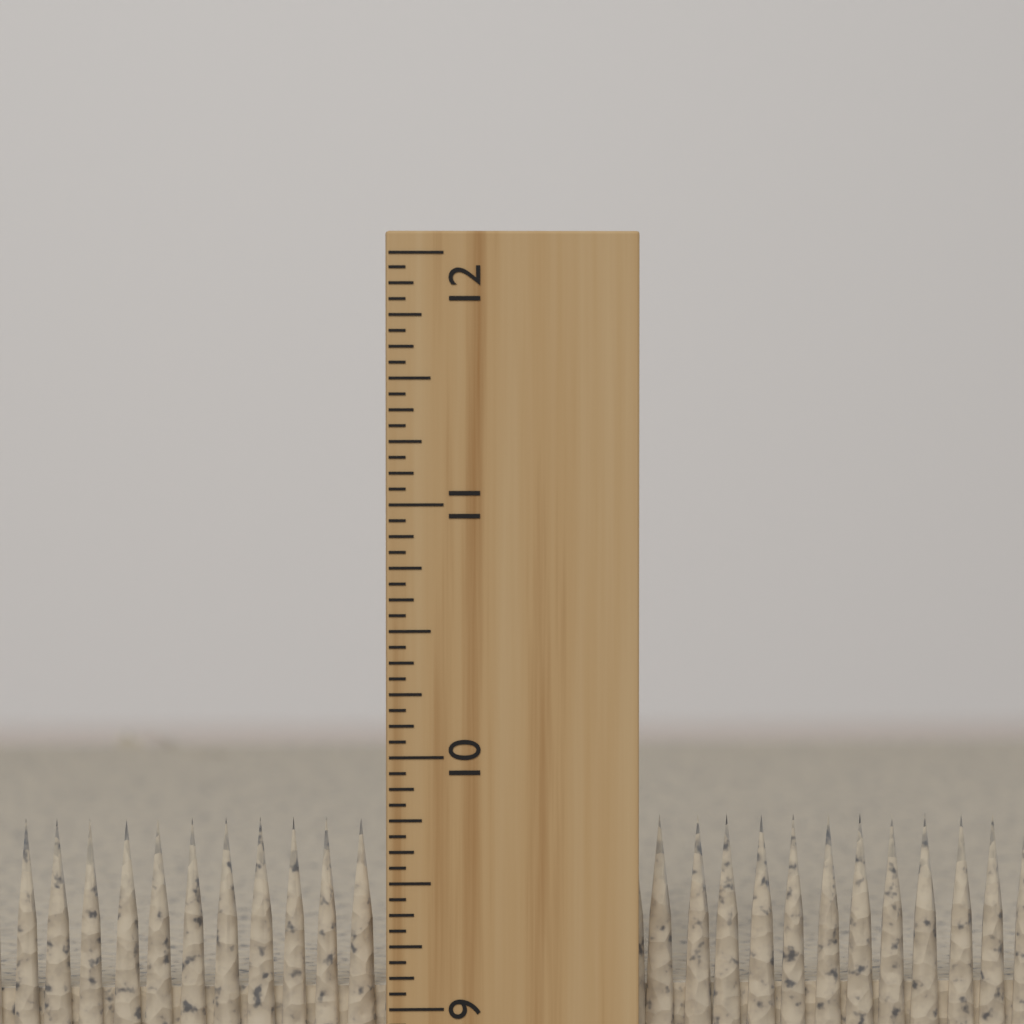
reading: 9.7500 inch
